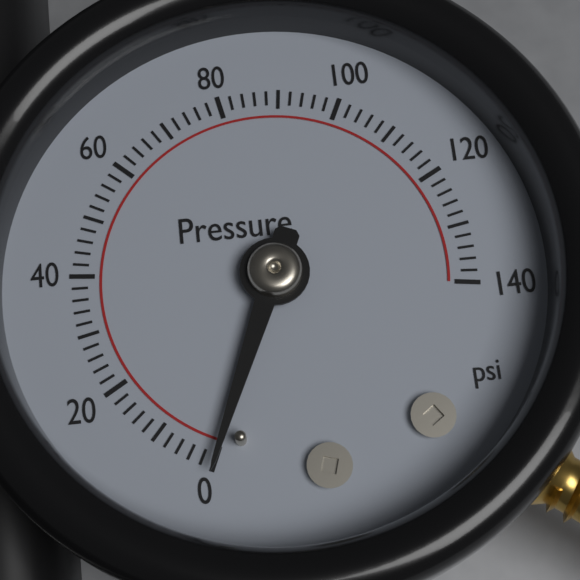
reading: 0 psi
